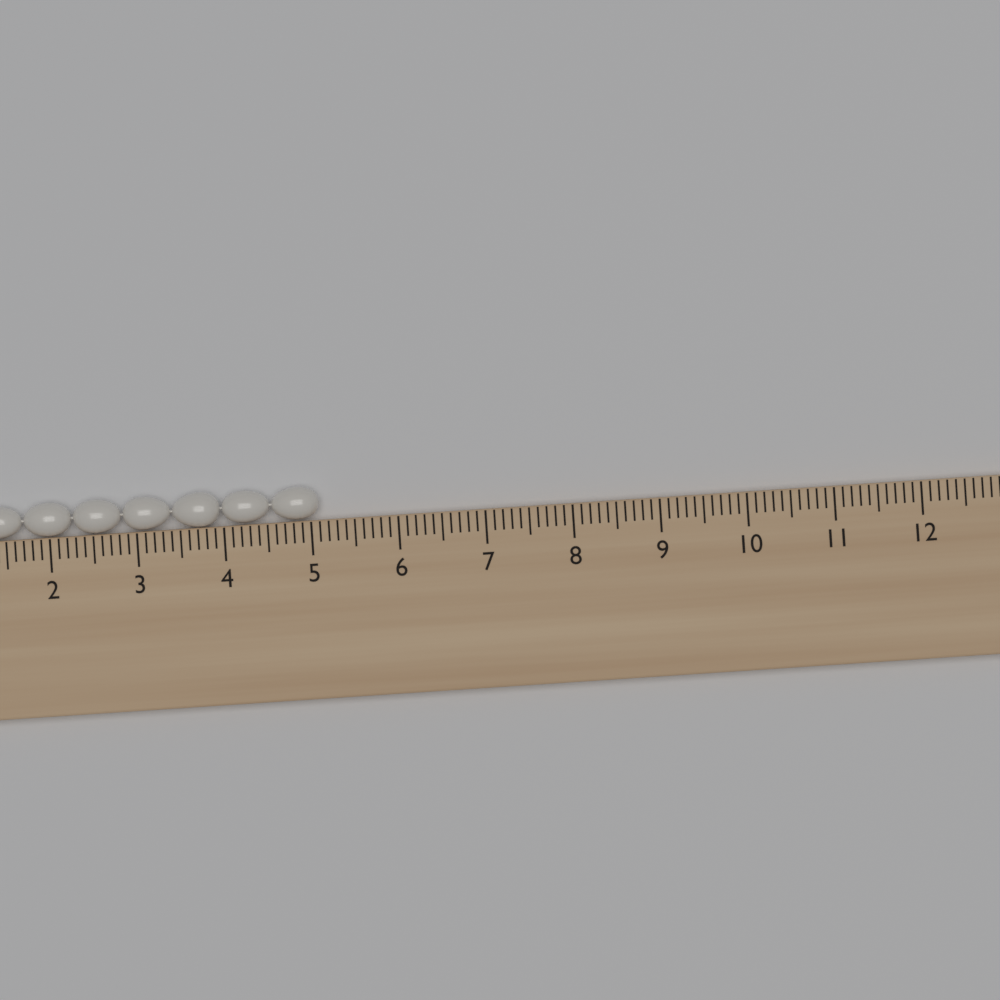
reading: 5.1 cm
